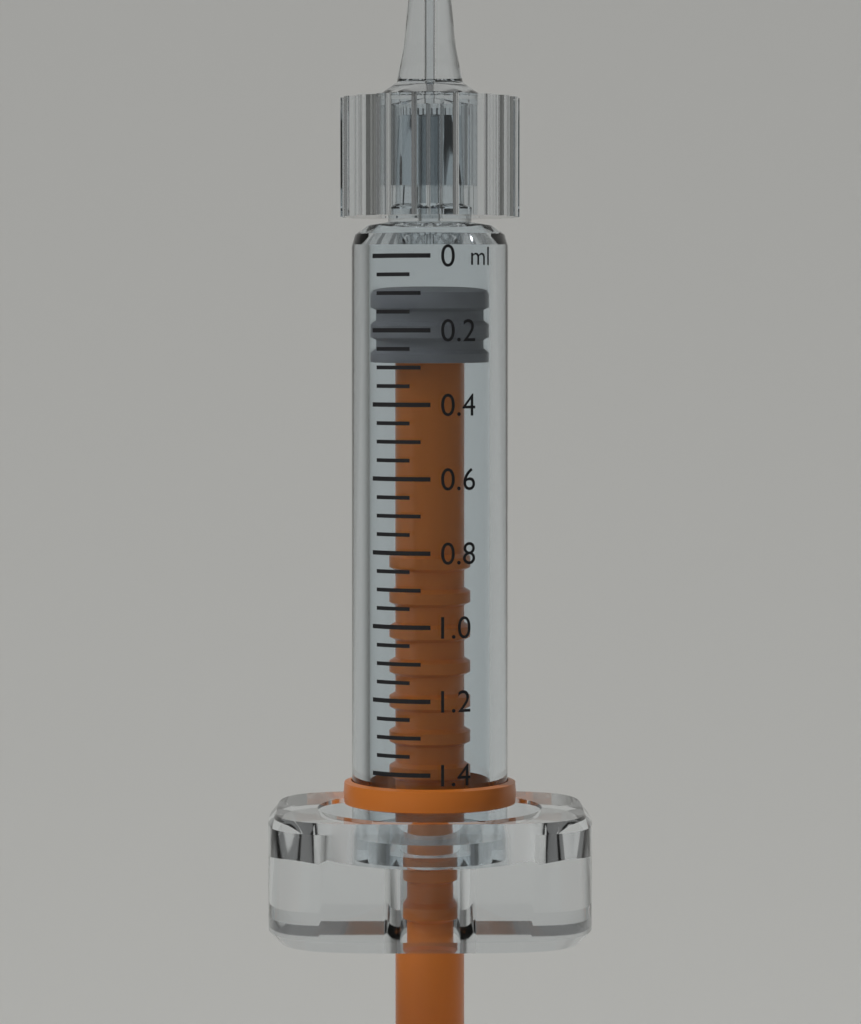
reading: 0.10 ml
